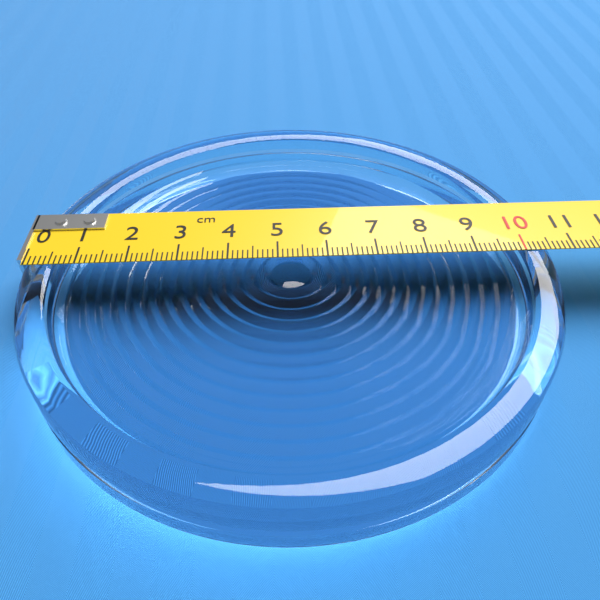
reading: 10.5 cm
